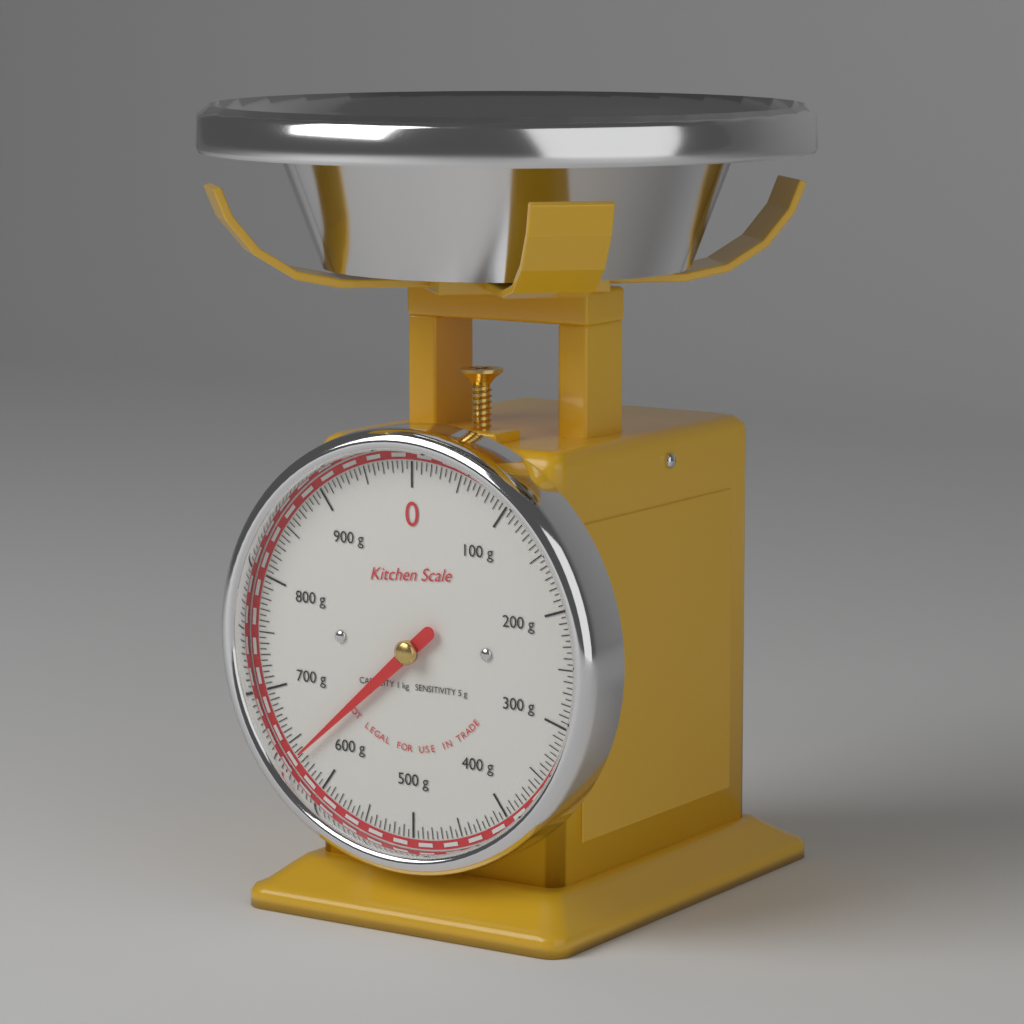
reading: 635 g
